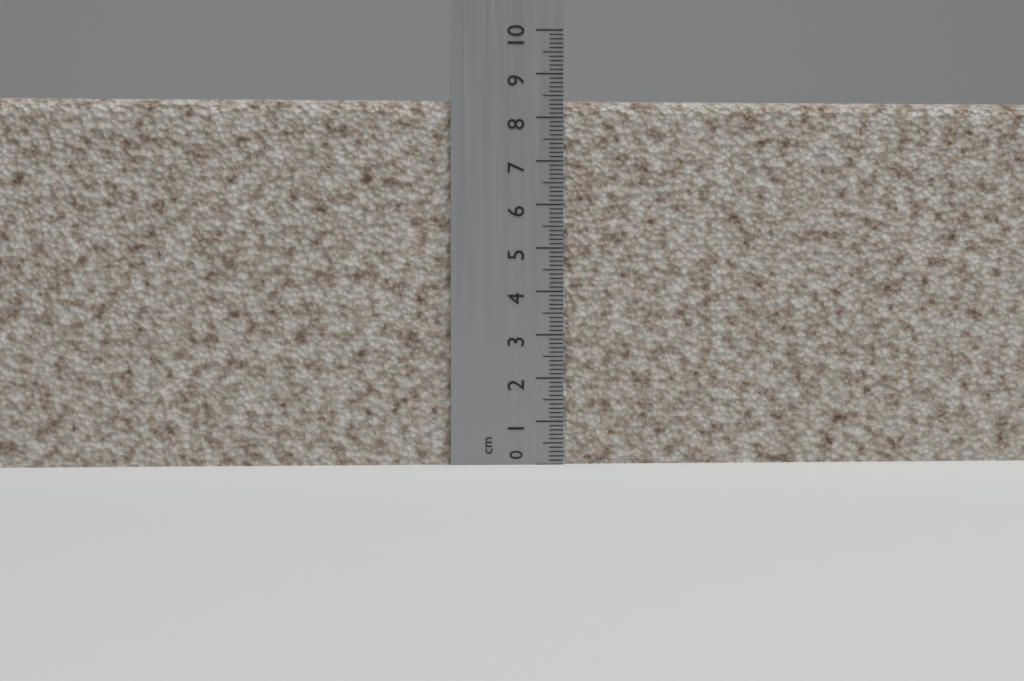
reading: 8.4 cm
